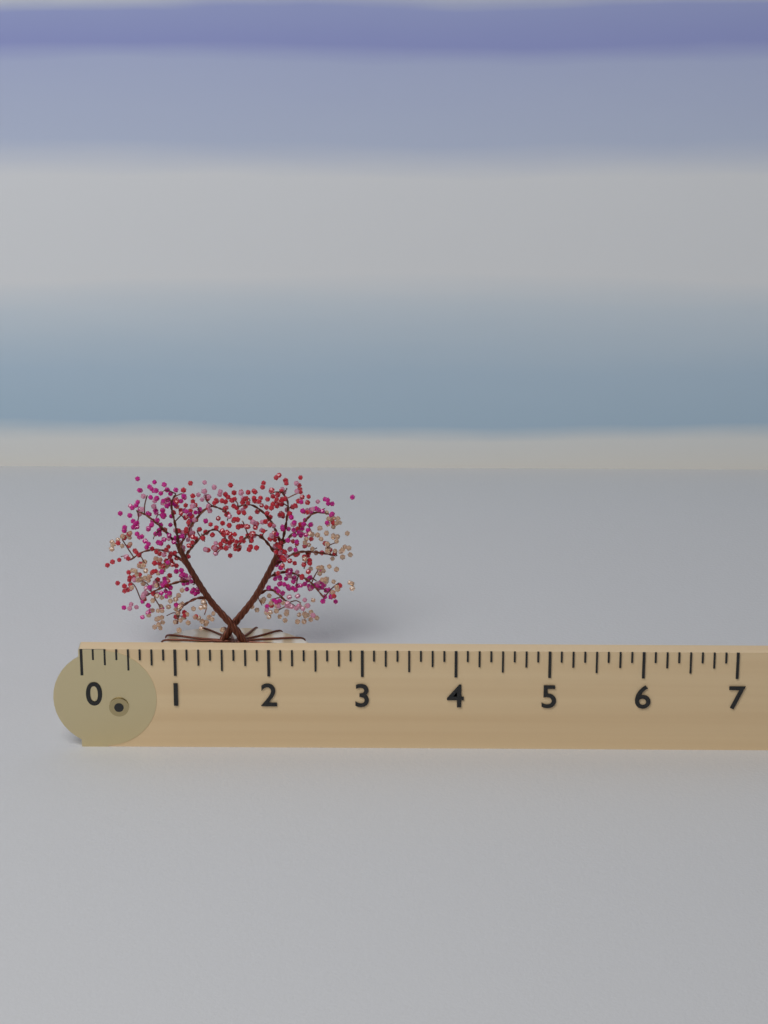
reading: 2.875 (no unit)
